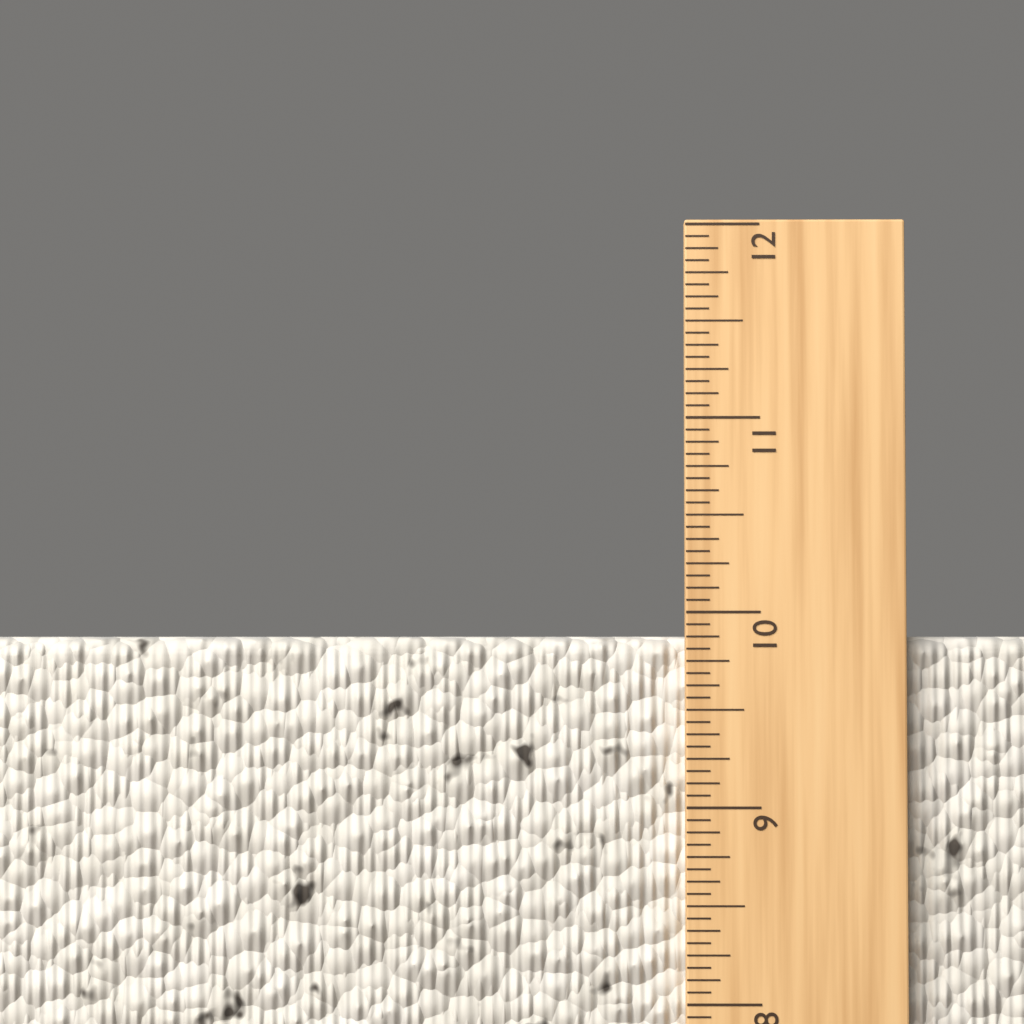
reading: 9.8750 in
